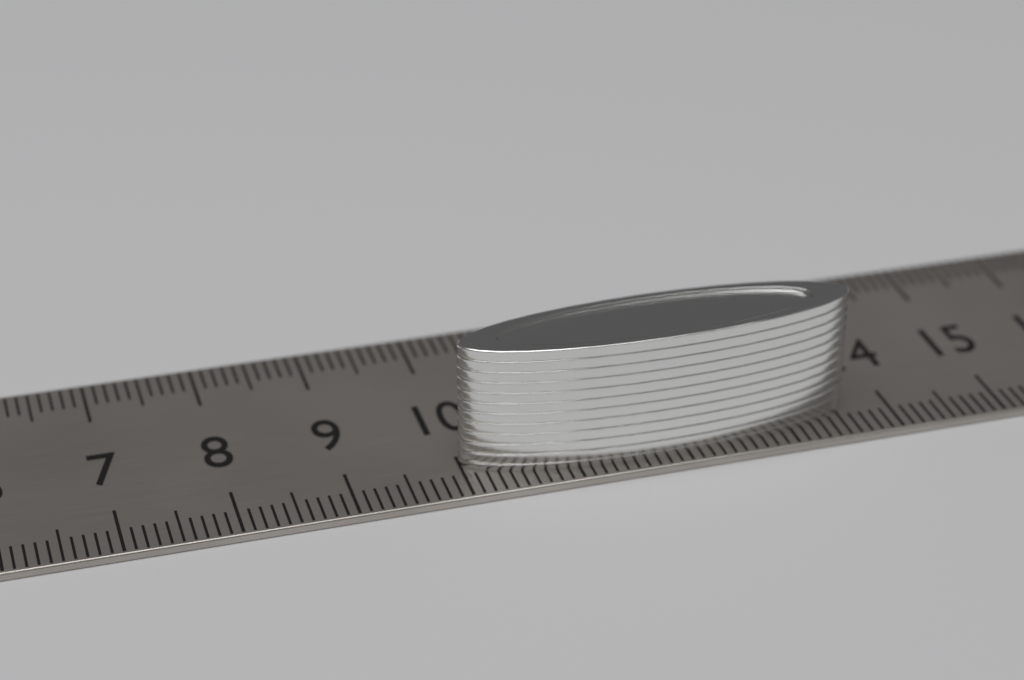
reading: 13.6 cm
